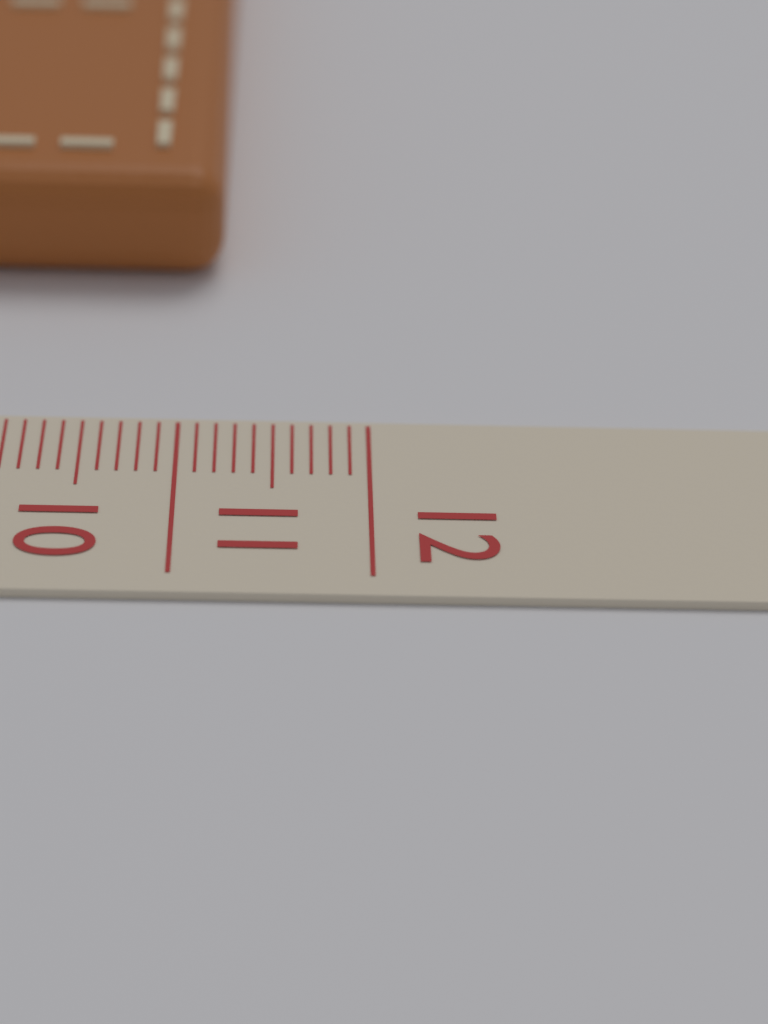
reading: 11.2 cm
